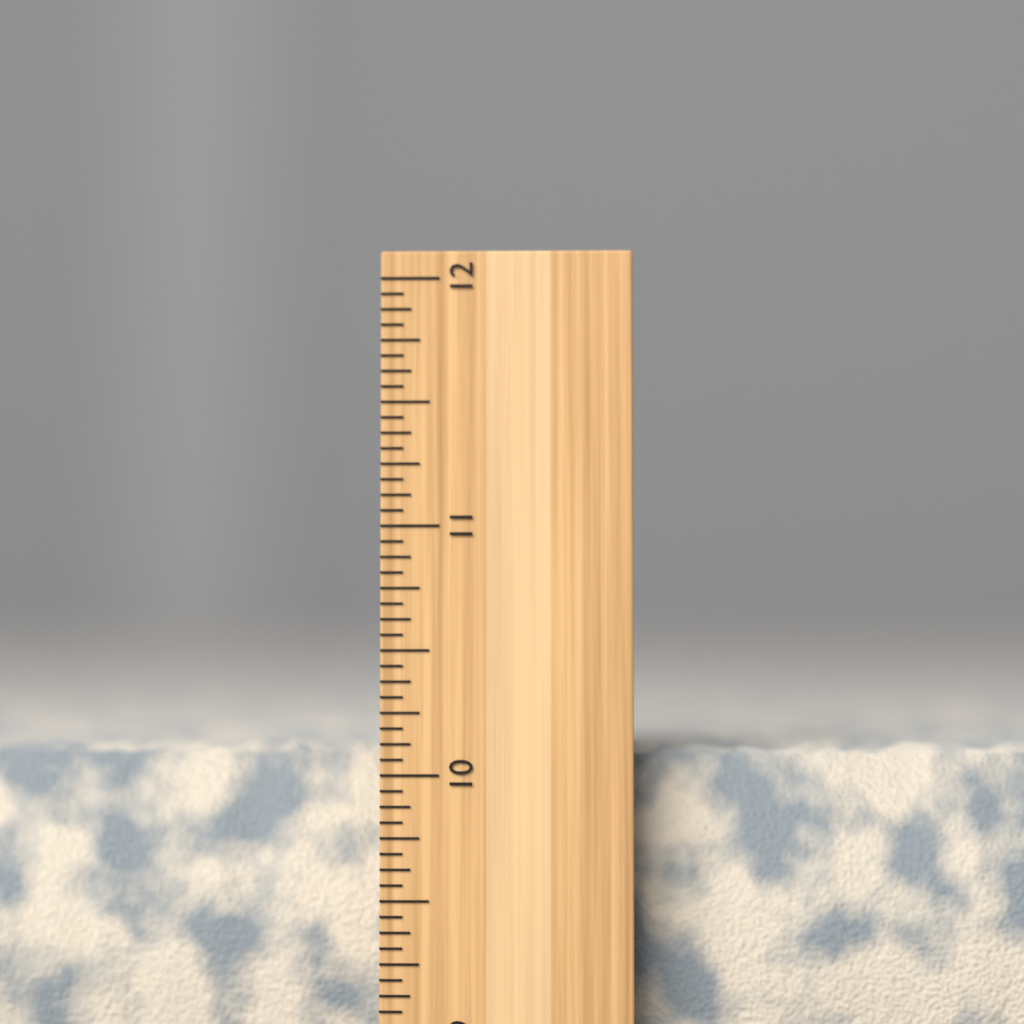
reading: 10.1250 inch
